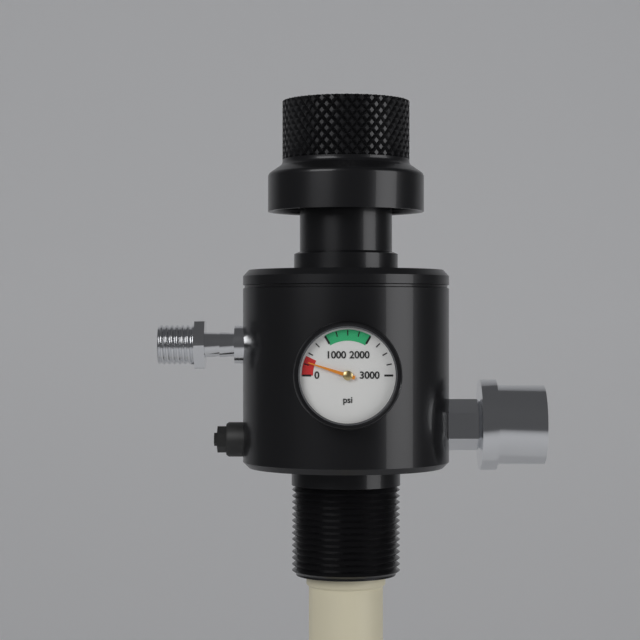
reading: 300 psi
